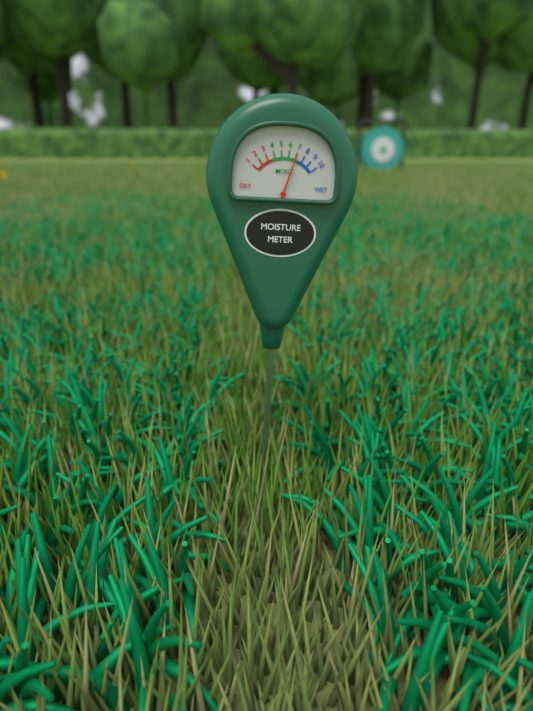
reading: 7 (no unit)
